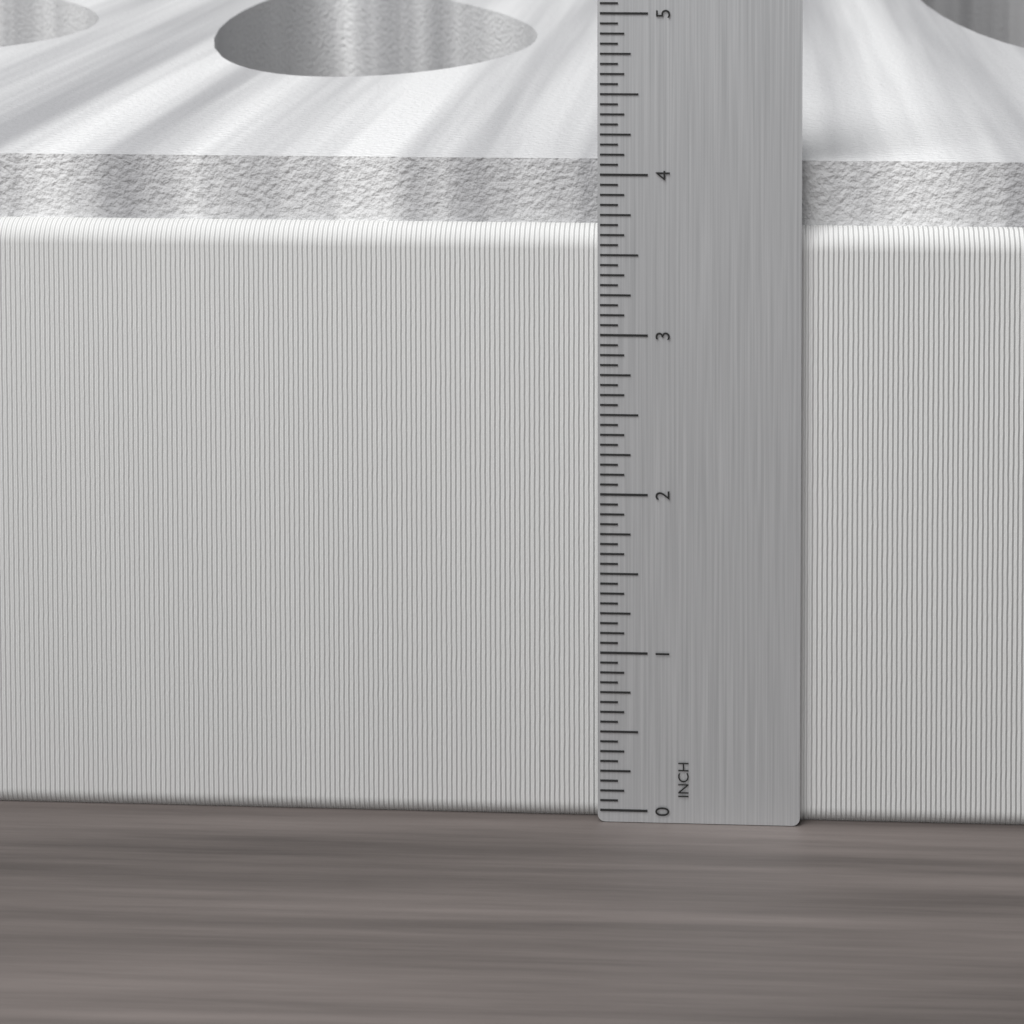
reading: 4.0625 in
